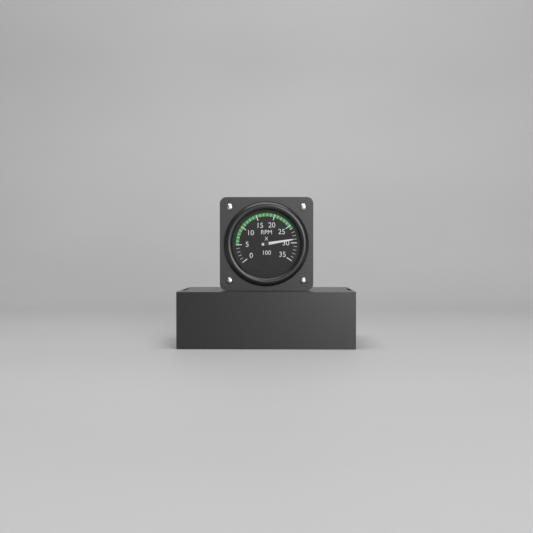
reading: 29 RPM x 100
